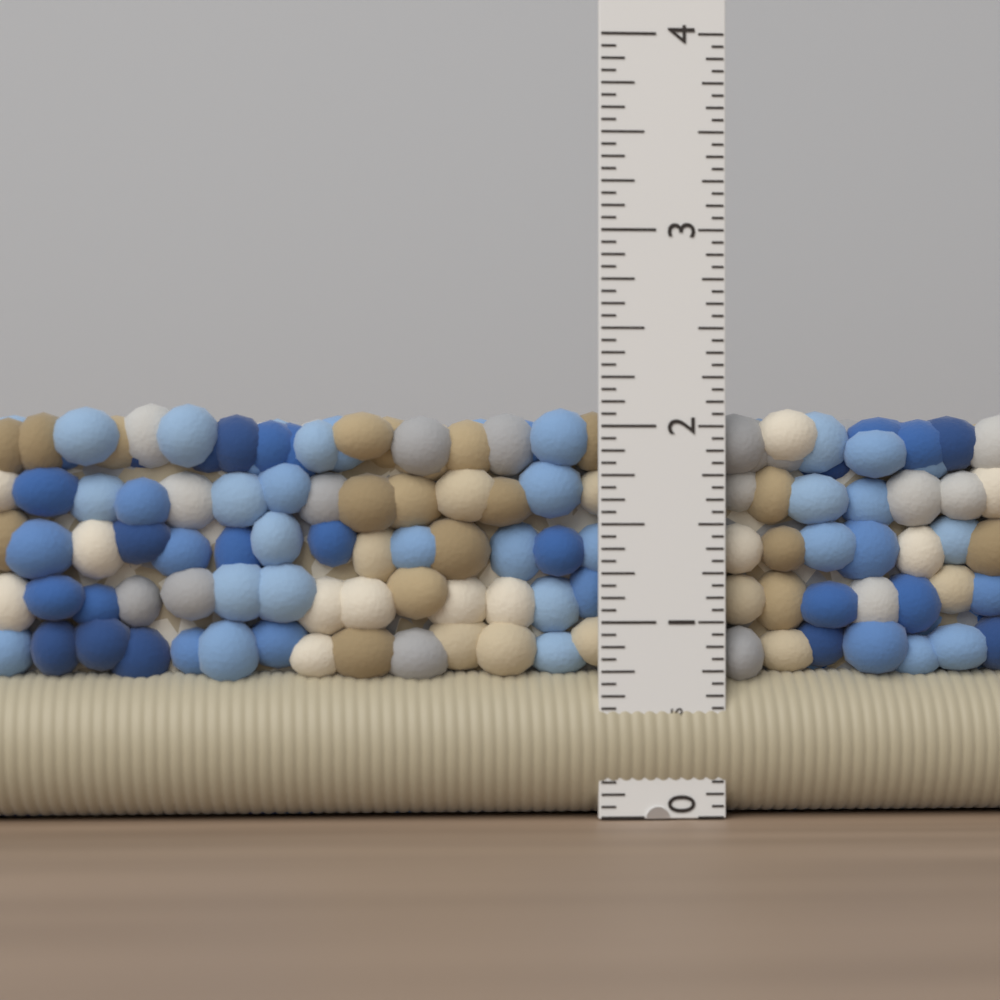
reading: 2.1250 in
